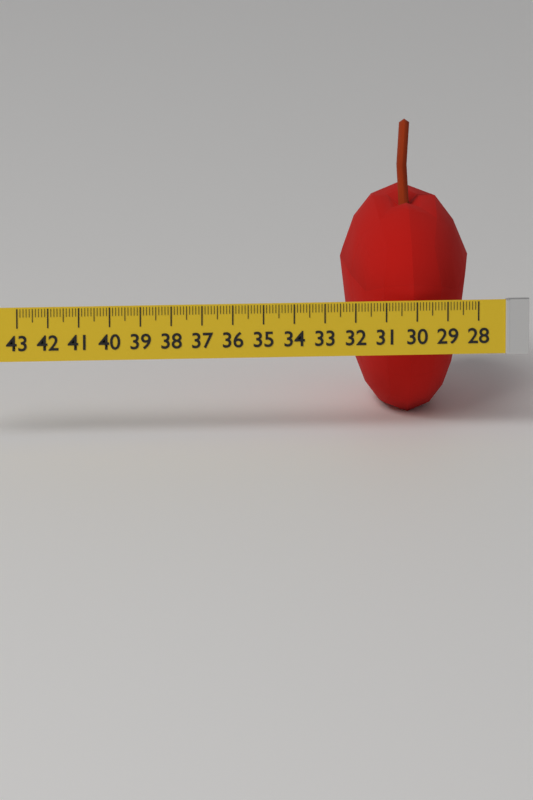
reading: 32.2 (no unit)
